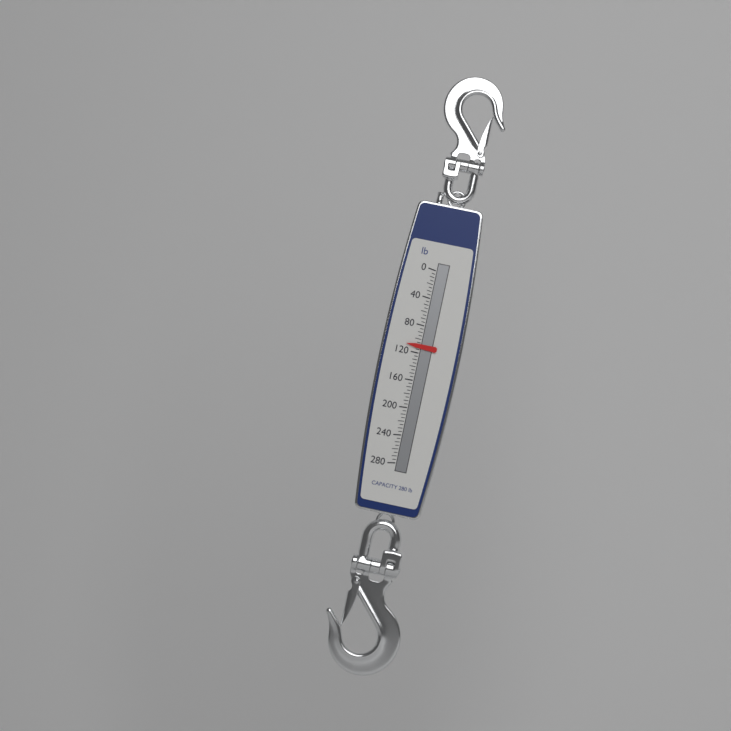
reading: 110 lb
